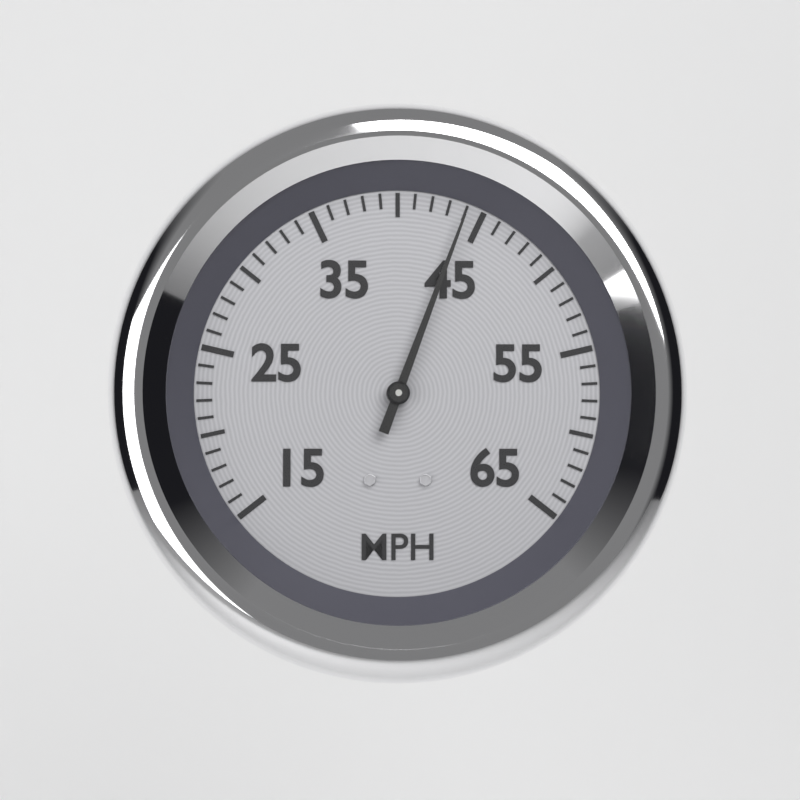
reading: 44 MPH
